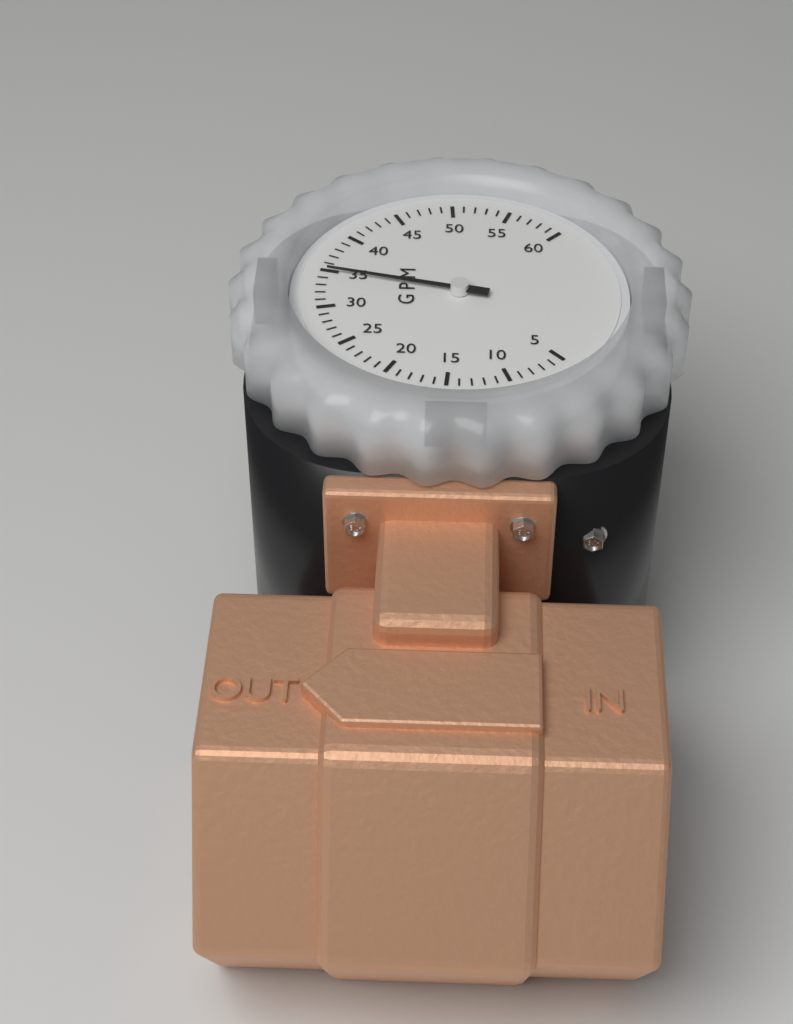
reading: 35 GPM
